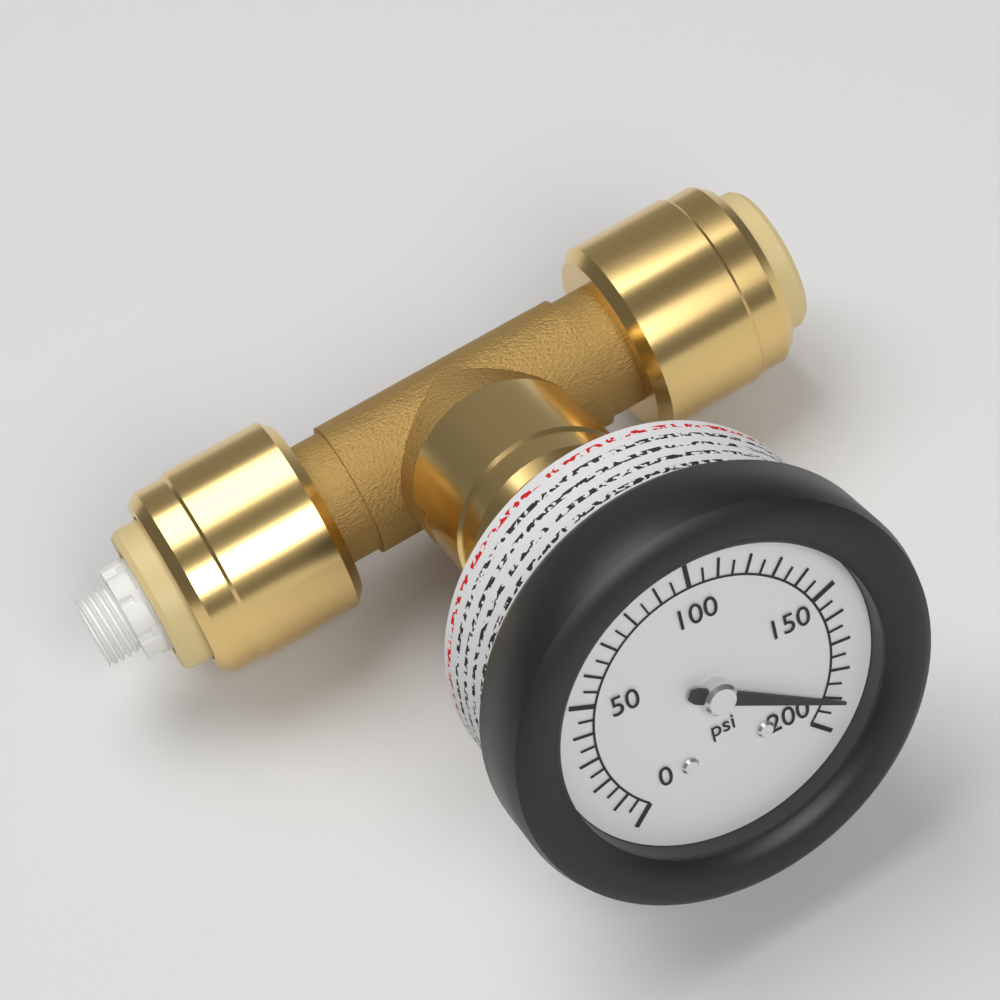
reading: 190 psi
